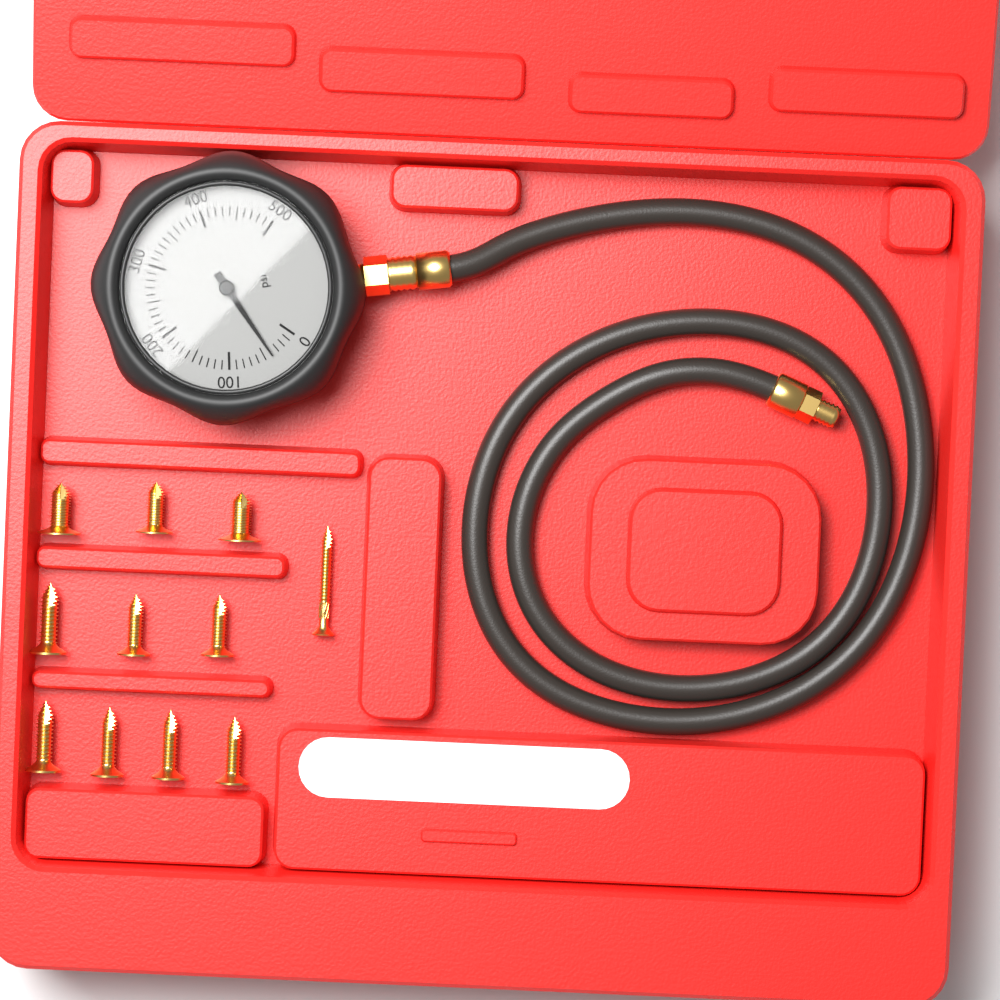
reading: 40 psi
